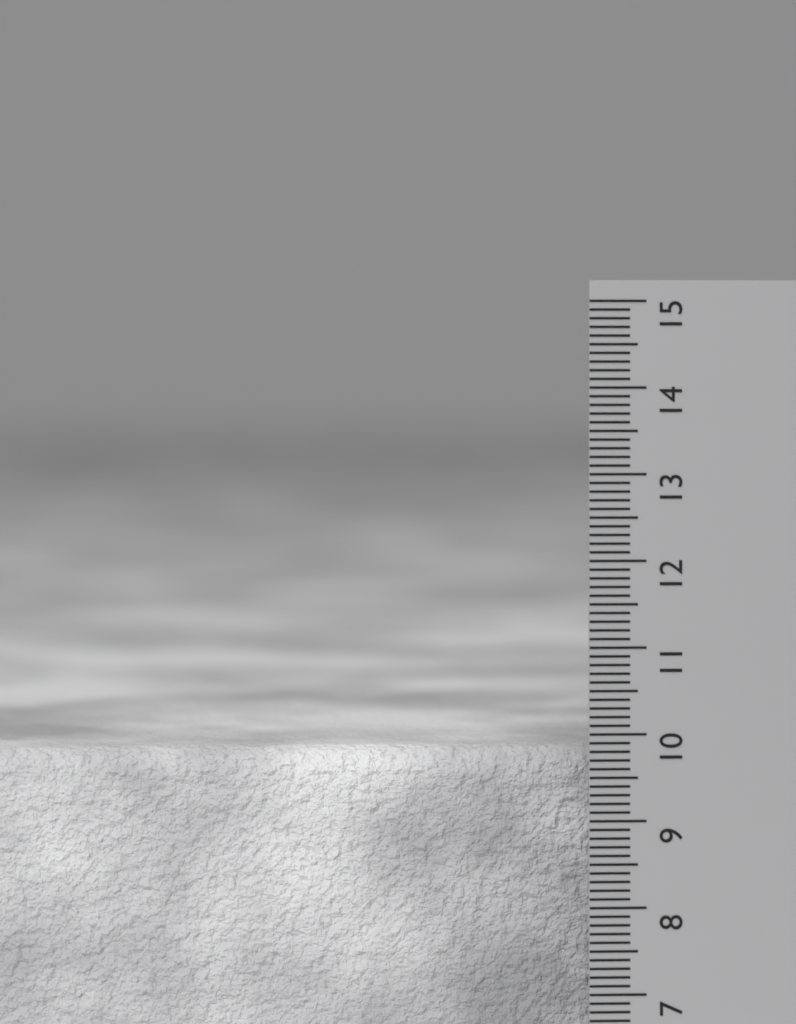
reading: 9.8 cm
